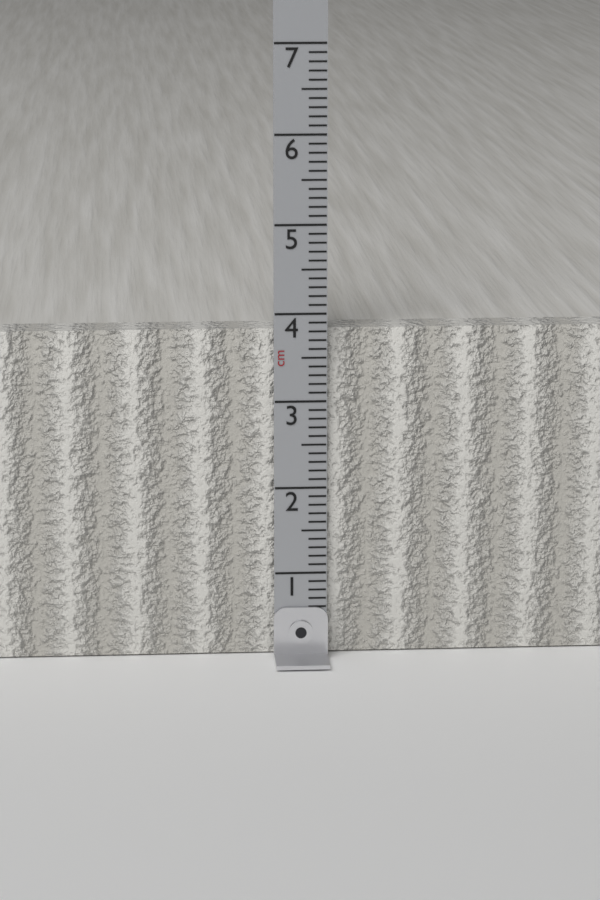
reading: 3.8 cm
